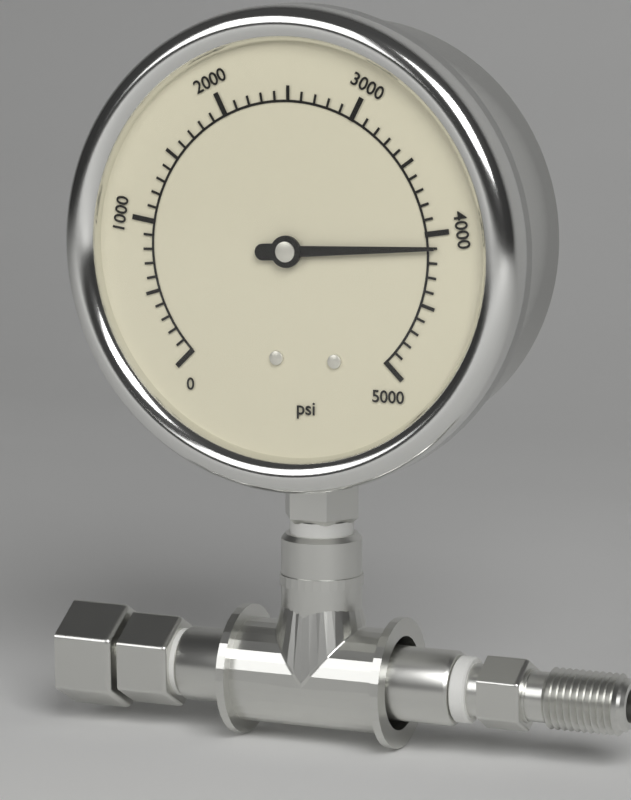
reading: 4100 psi
